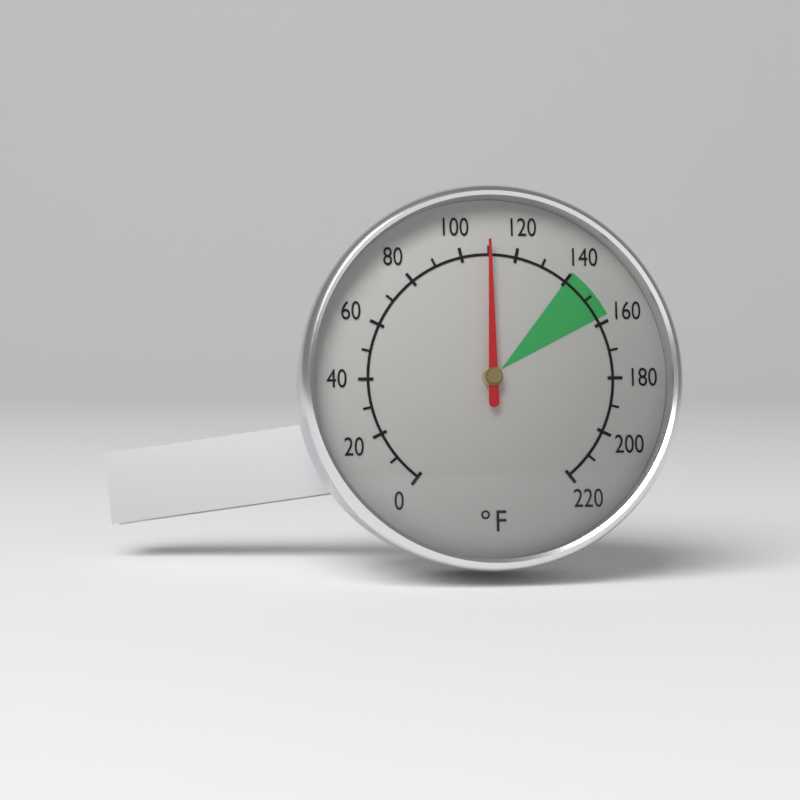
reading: 110 °F
